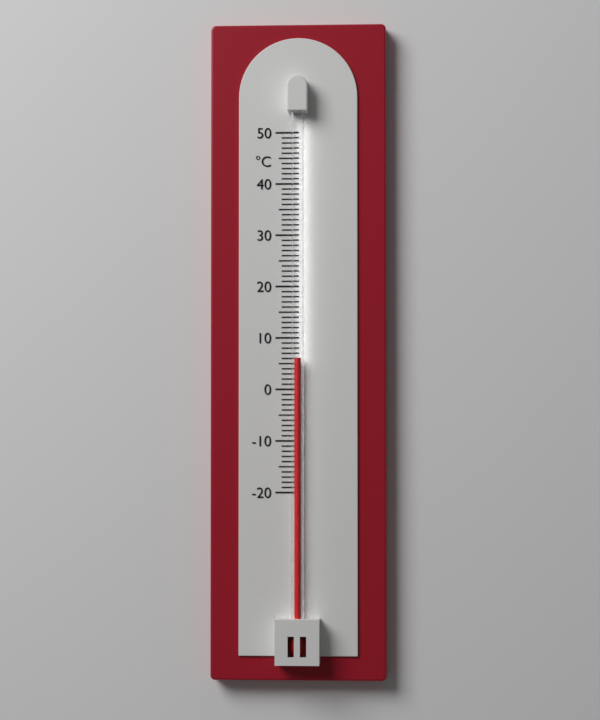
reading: 6 °C
